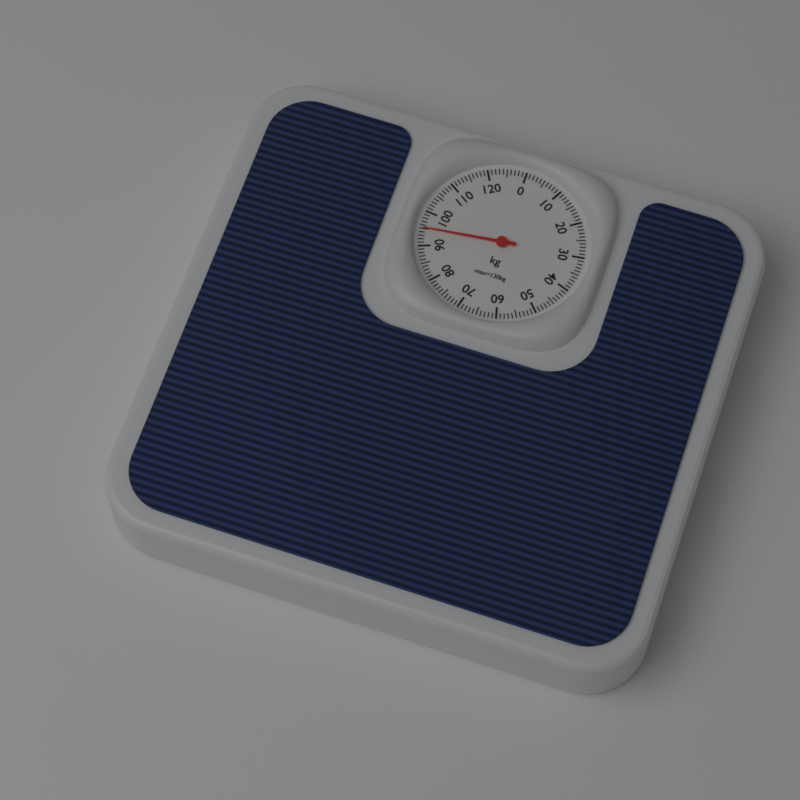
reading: 95 kg
